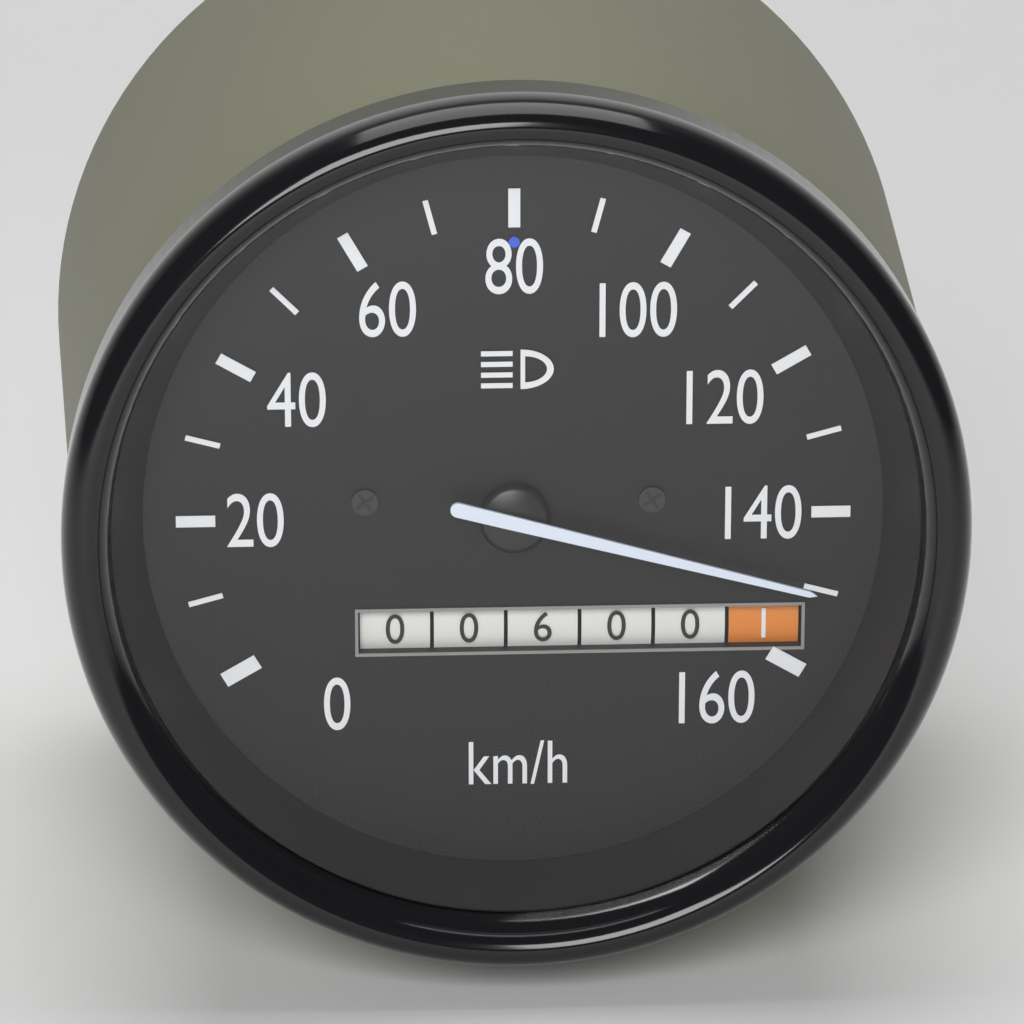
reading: 150 km/h
